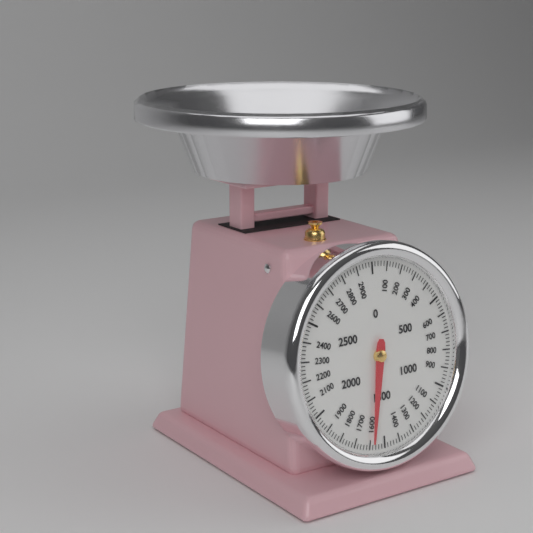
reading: 1580 g
